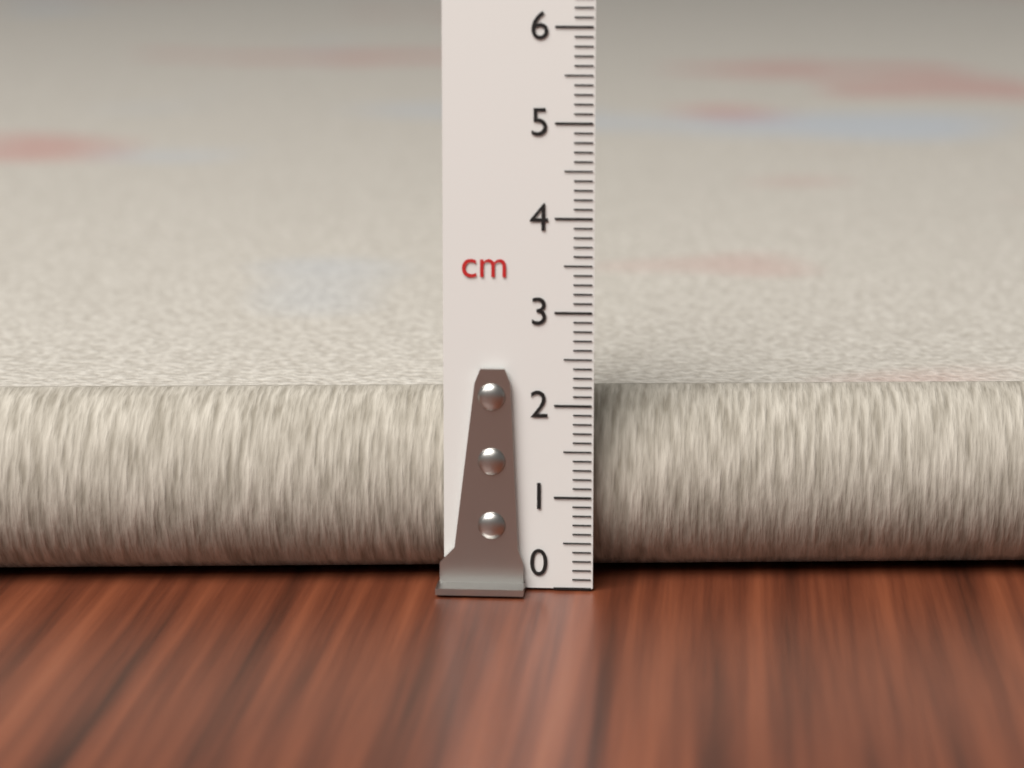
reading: 2.0 cm
